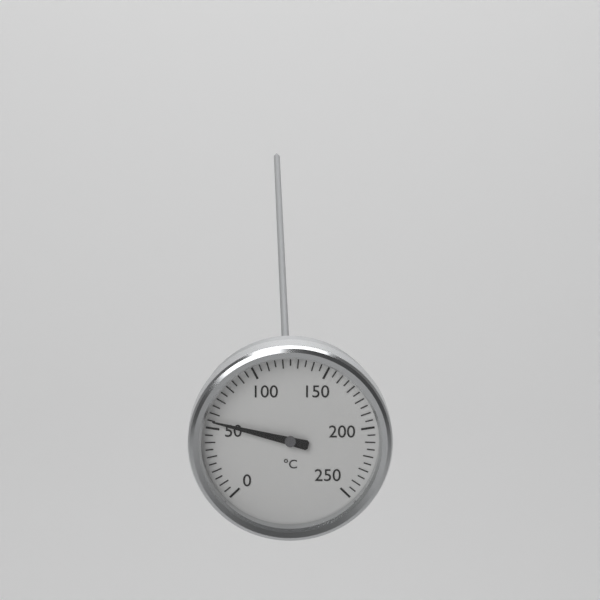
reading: 55 °C
